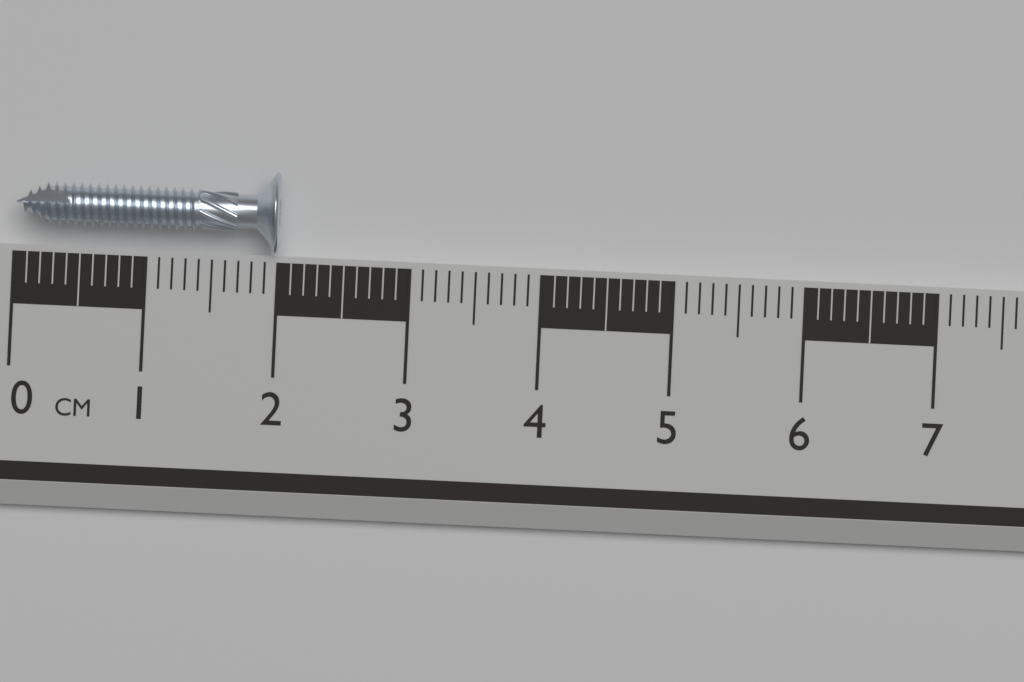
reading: 2.0 cm
